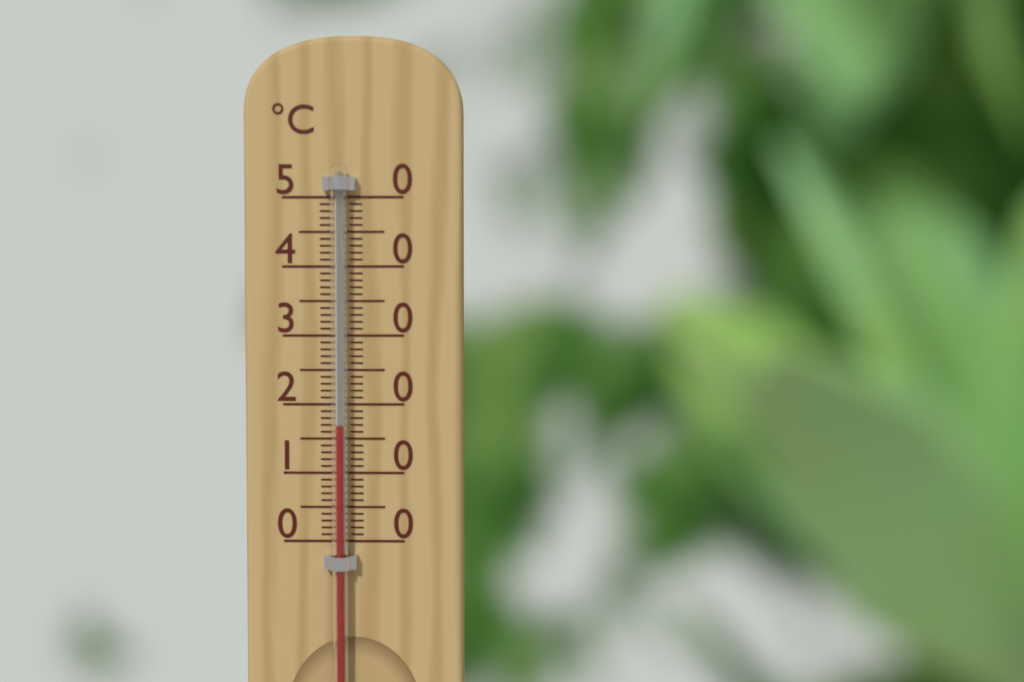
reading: 17 °C
